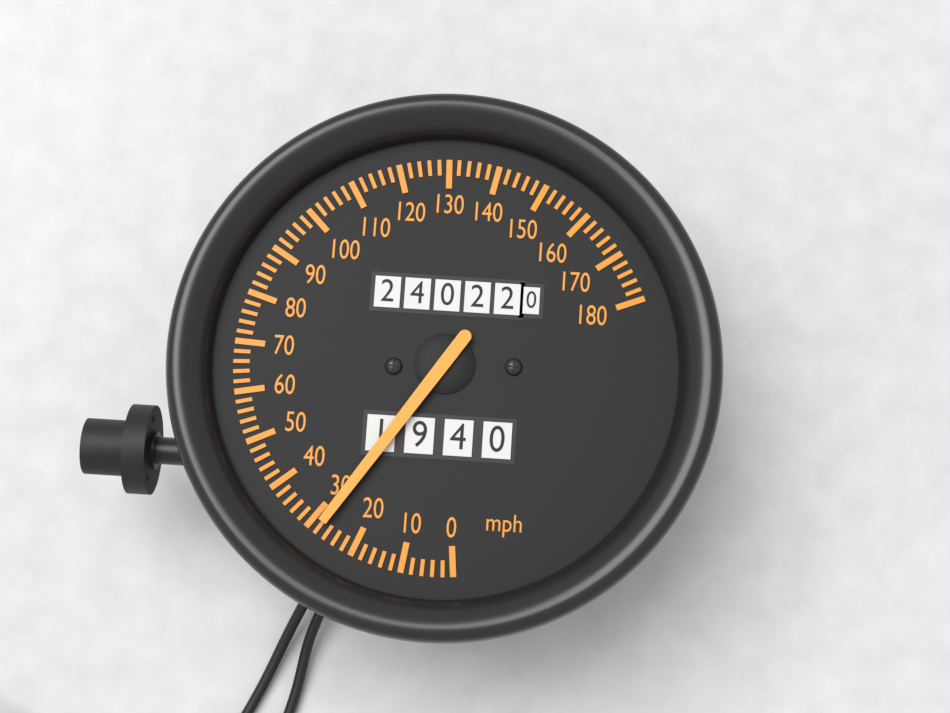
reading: 28 mph
